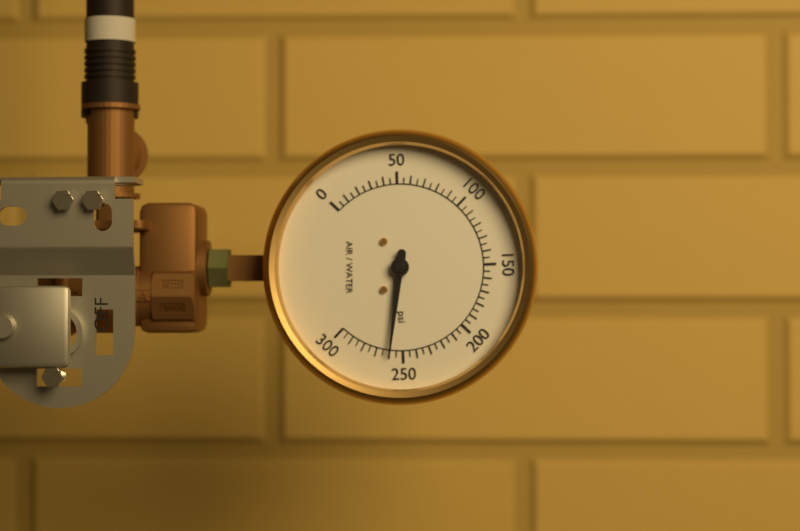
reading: 260 psi
